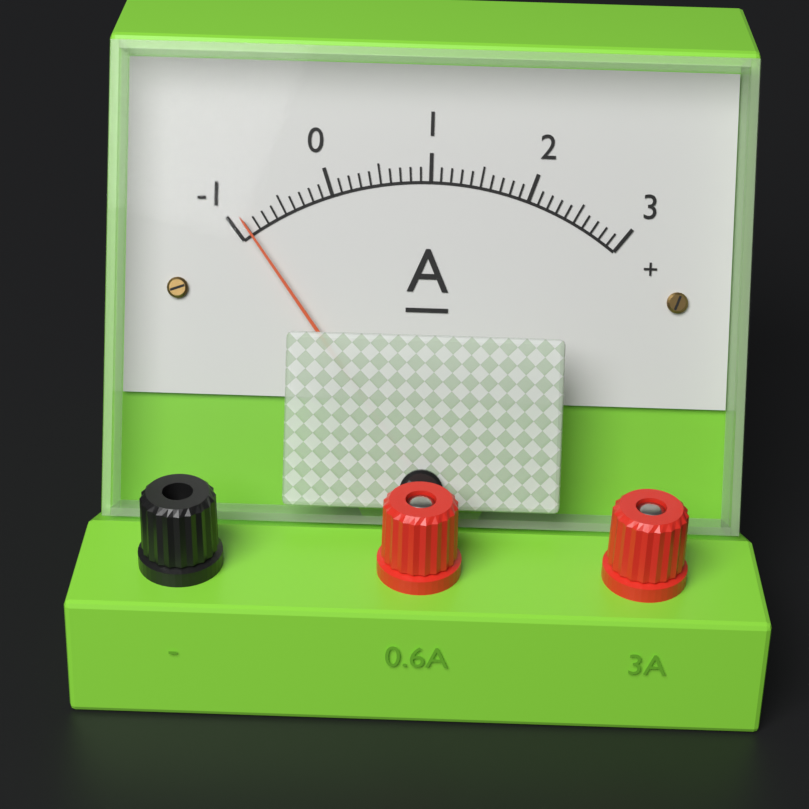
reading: -0.9 A
